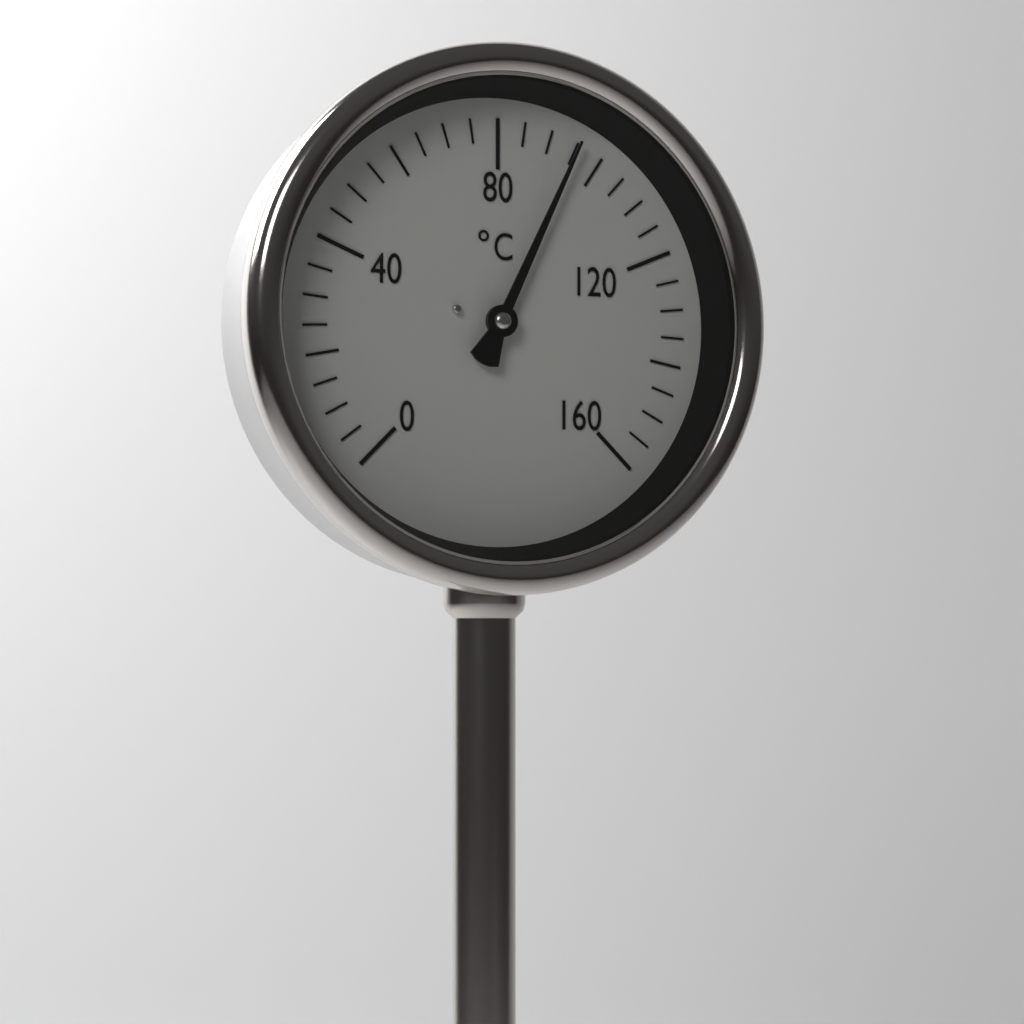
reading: 95 °C
